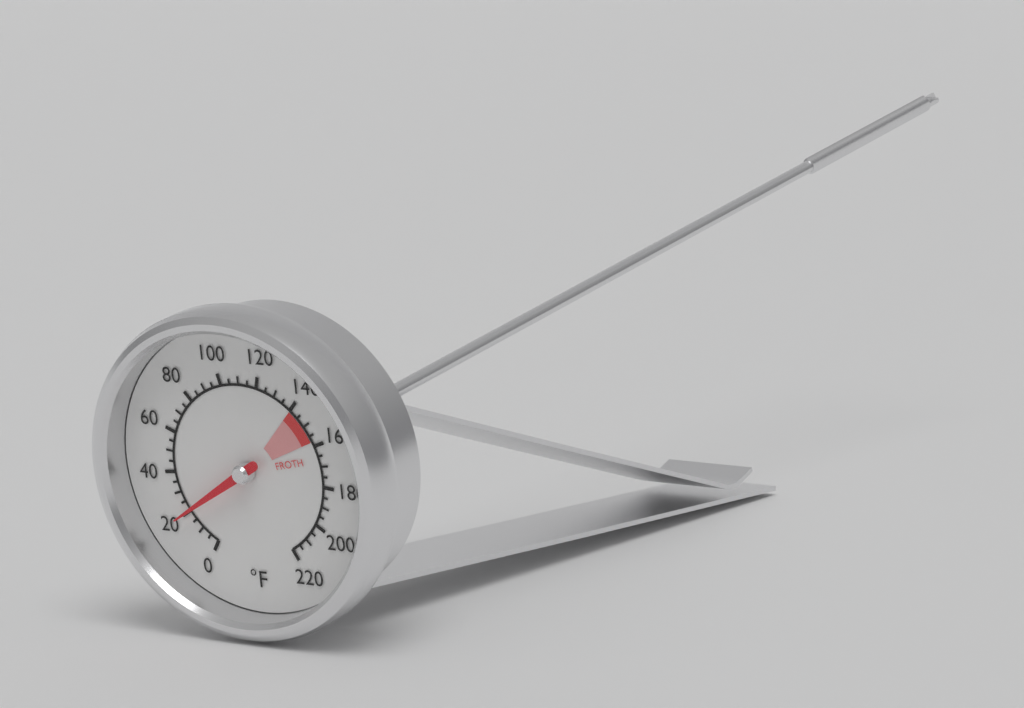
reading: 20 °F
